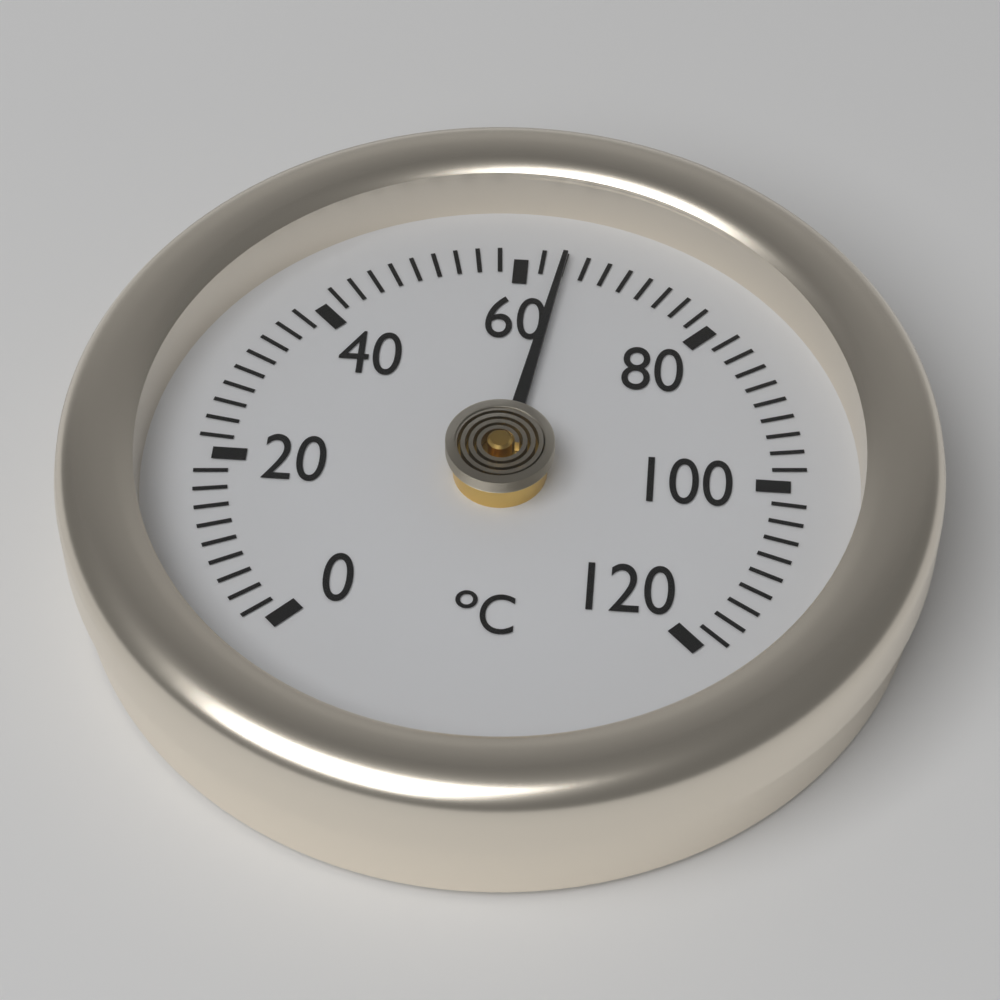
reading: 64 °C
